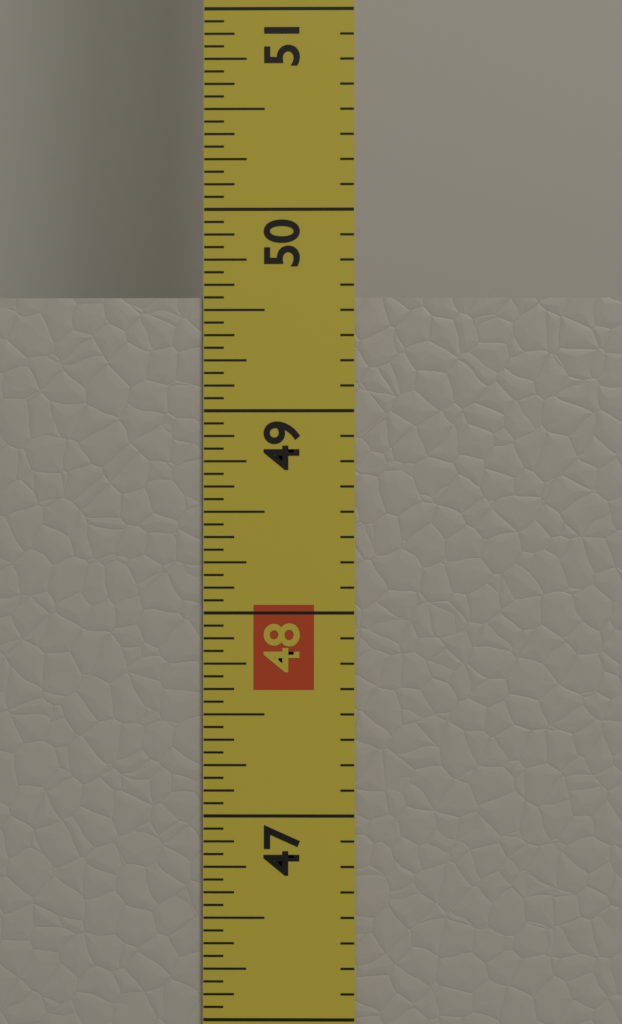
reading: 49.5625 in
